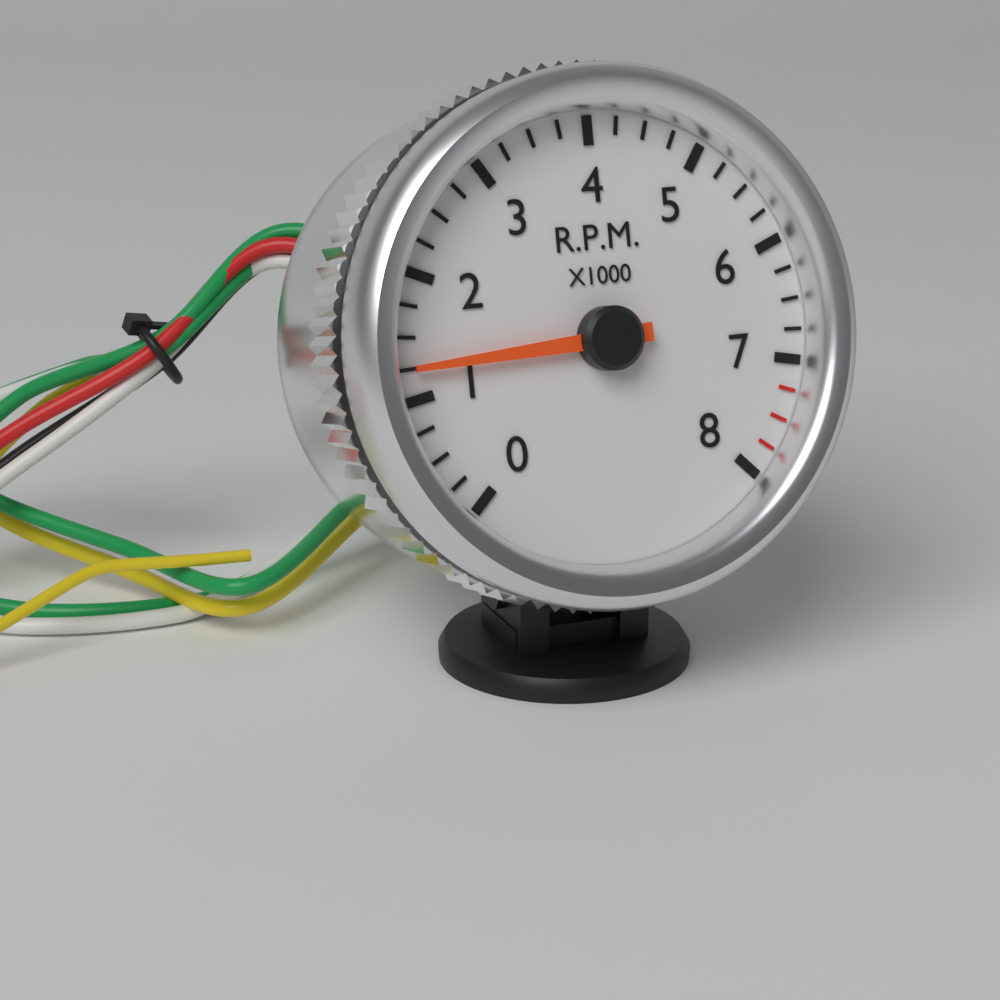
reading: 1250 RPM
